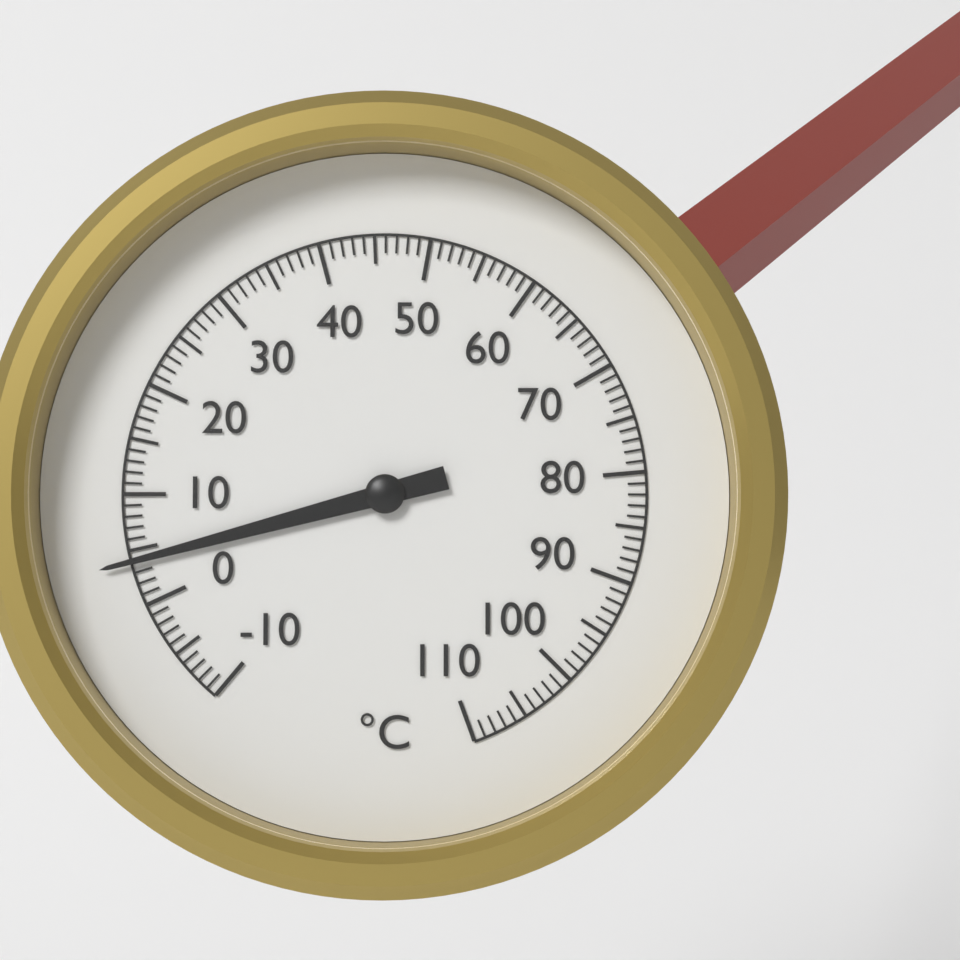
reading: 4 °C
